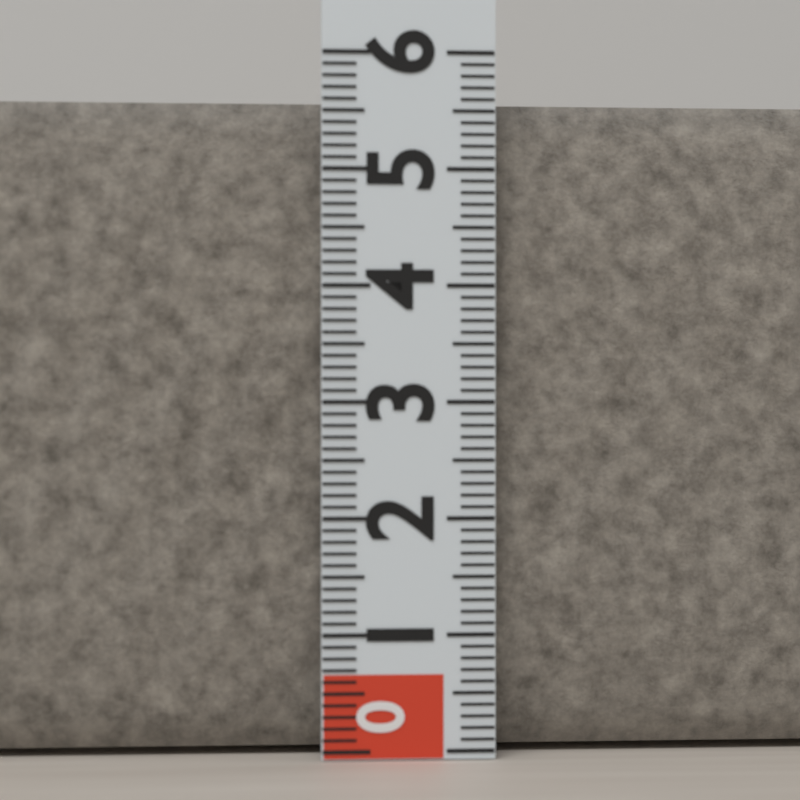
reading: 5.6 (no unit)
